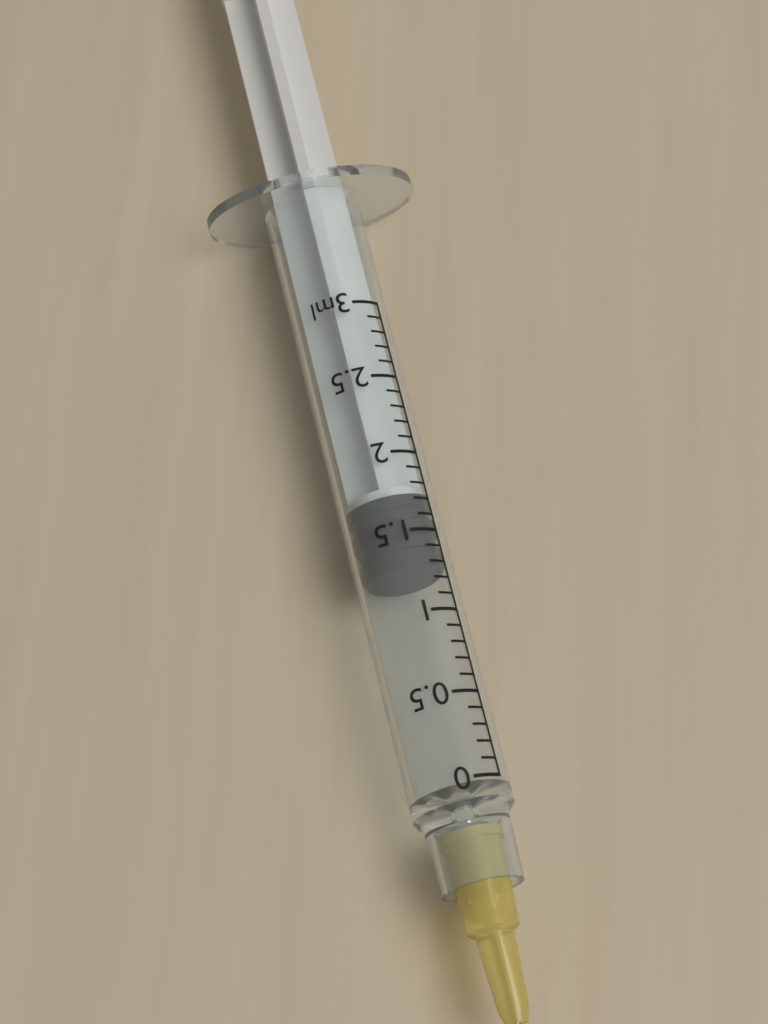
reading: 1.3 ml
